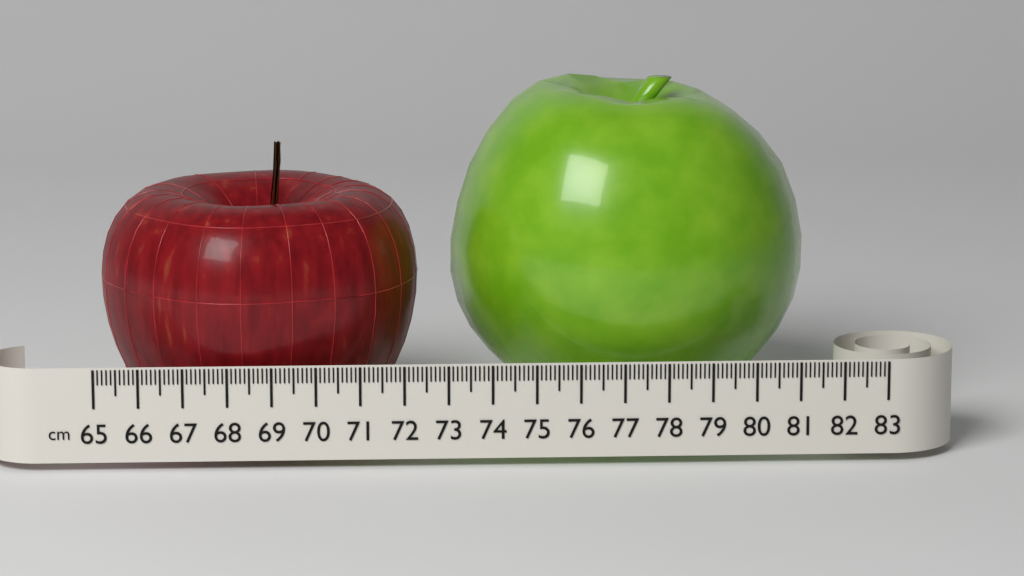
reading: 72.4 cm
